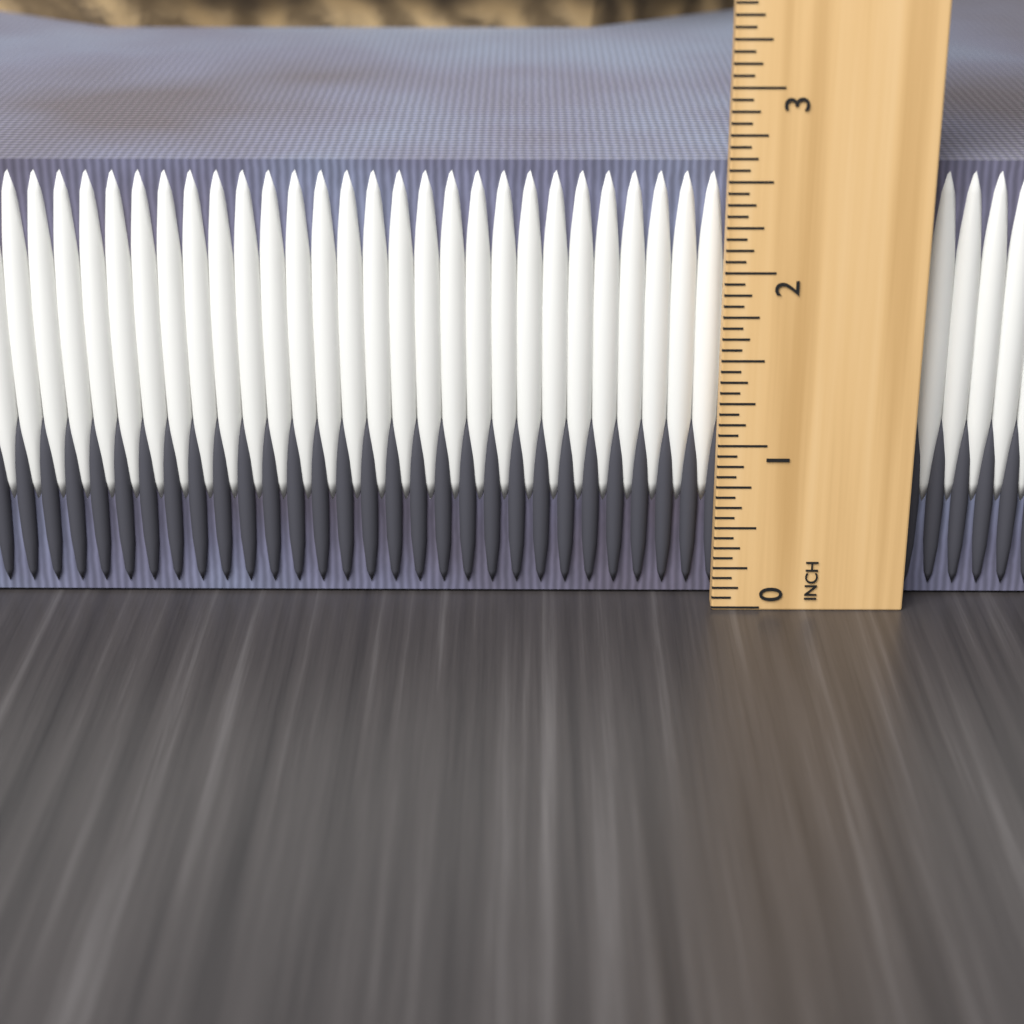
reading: 2.5625 in
